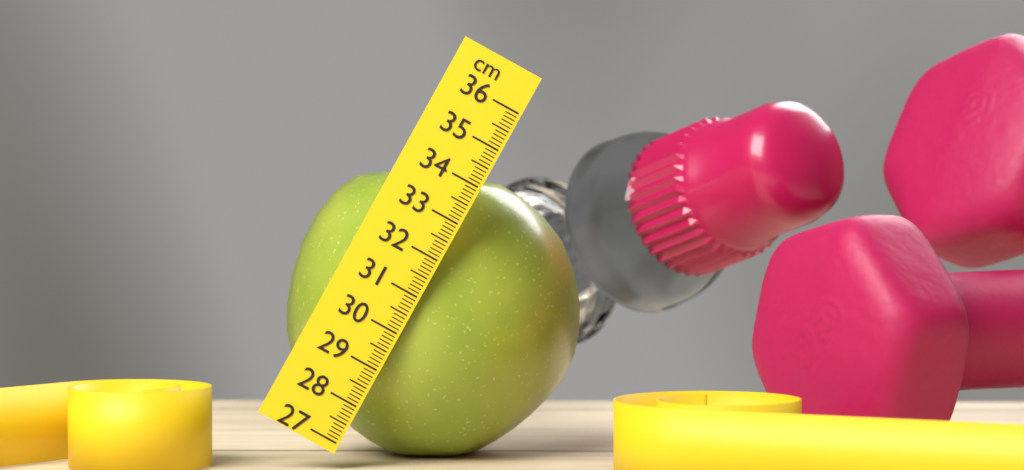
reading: 34.2 cm
